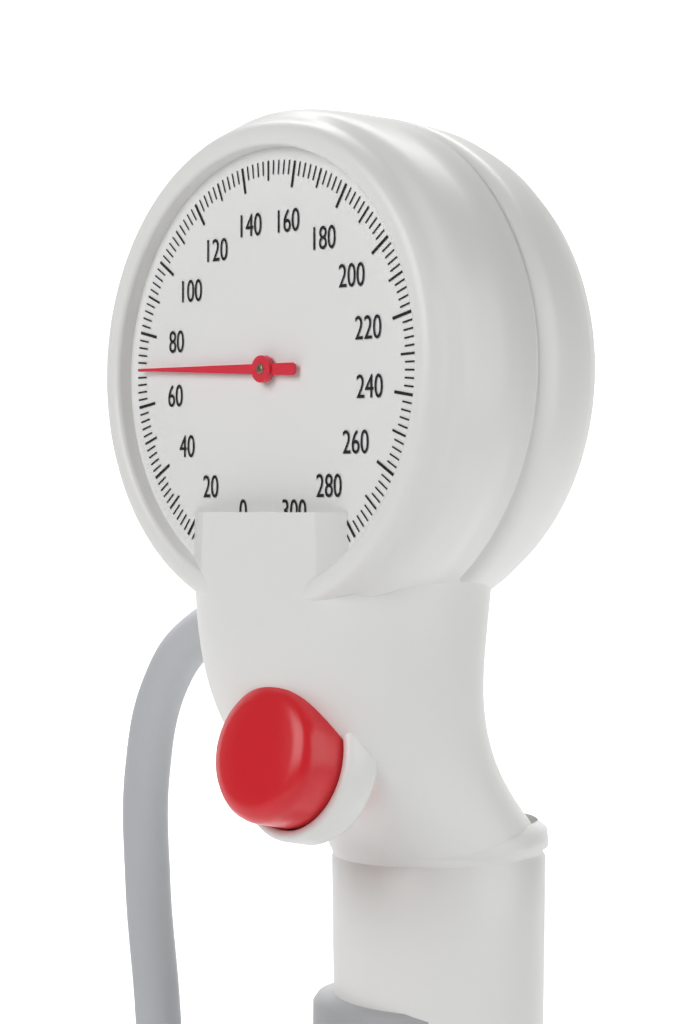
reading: 70 mmHg
